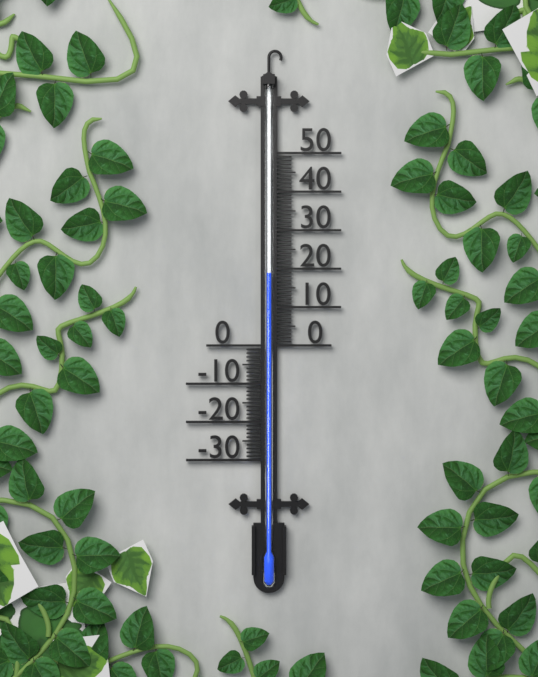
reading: 19 (no unit)
